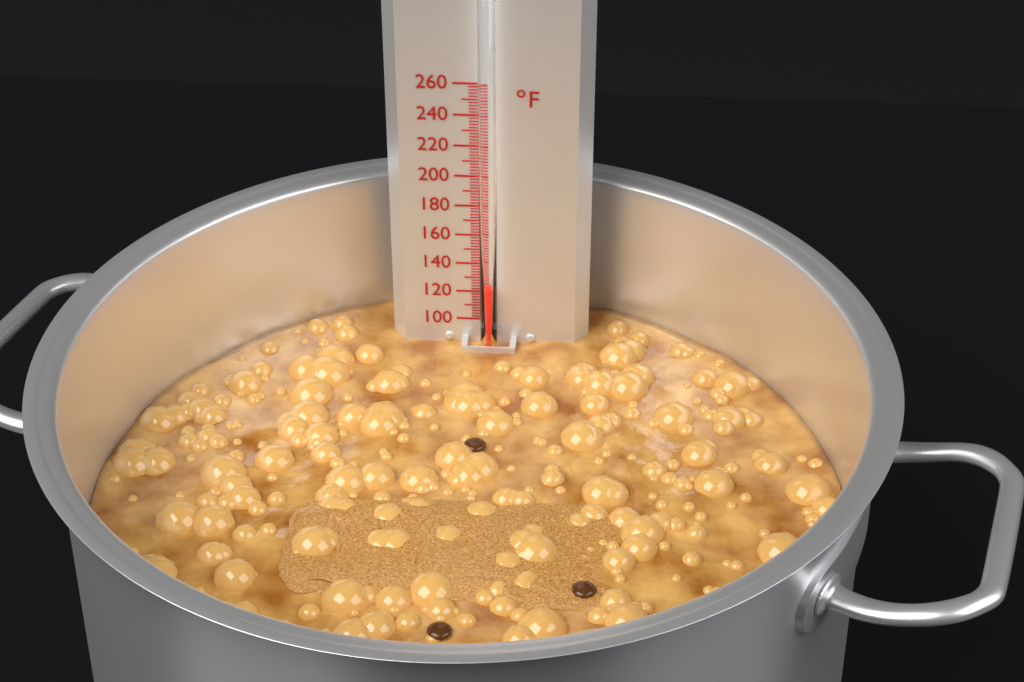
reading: 126 °F
